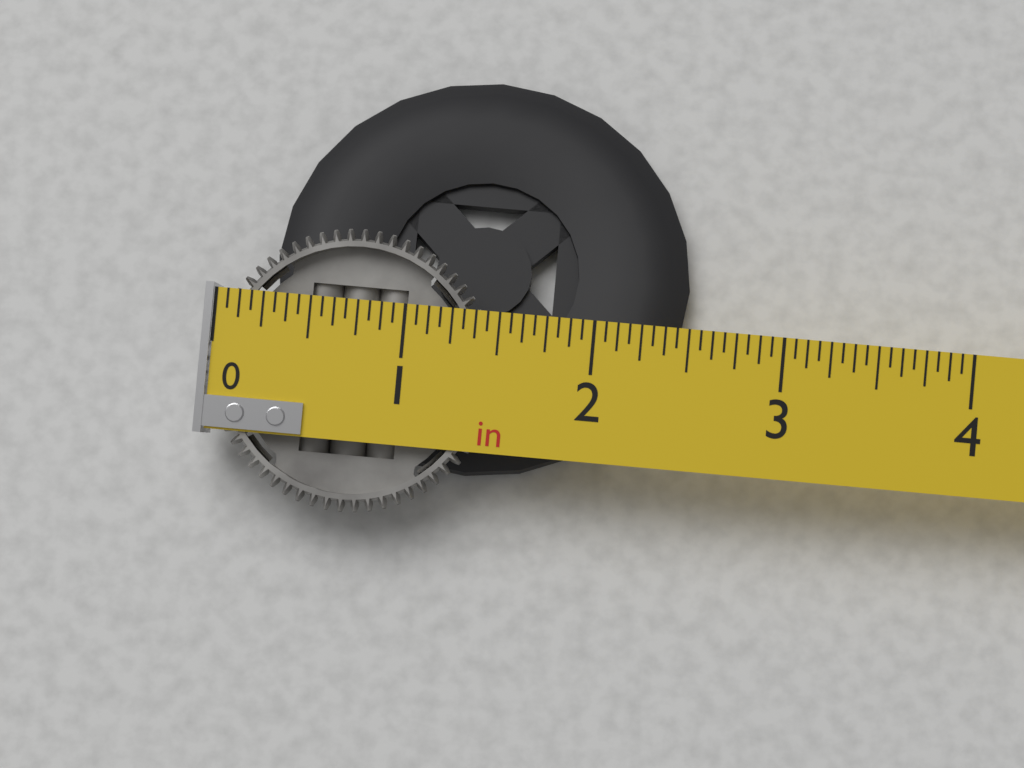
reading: 1.5000 in
